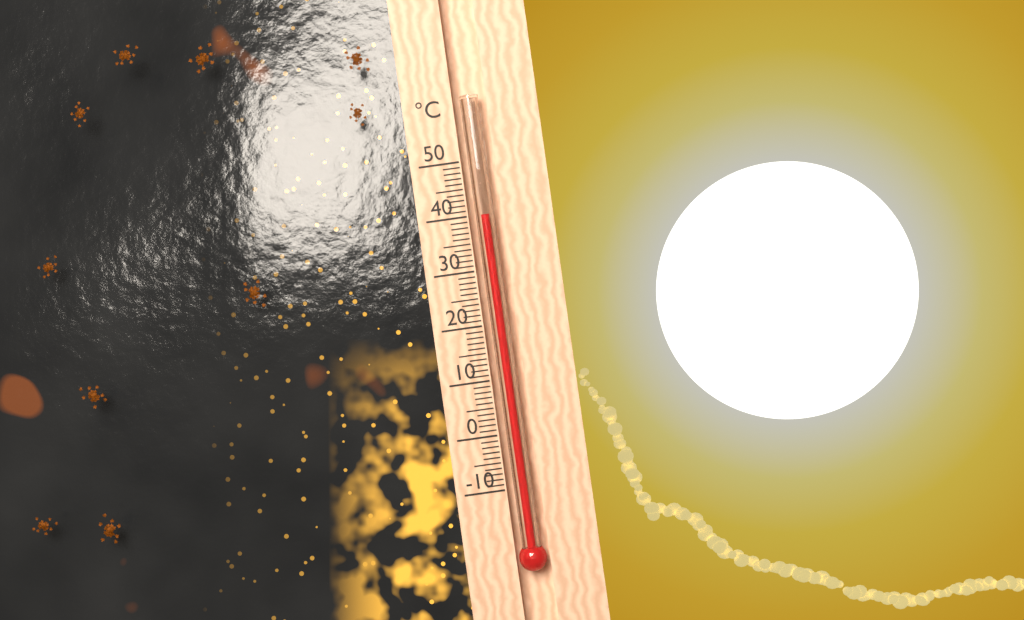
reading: 40 °C
